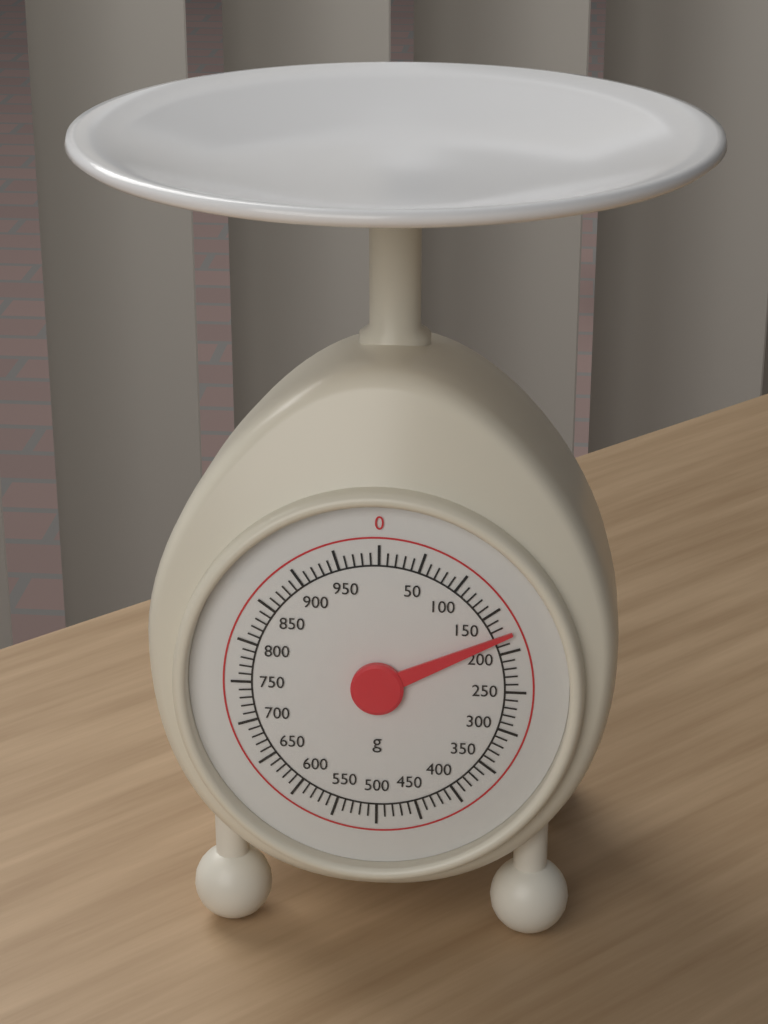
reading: 180 g
